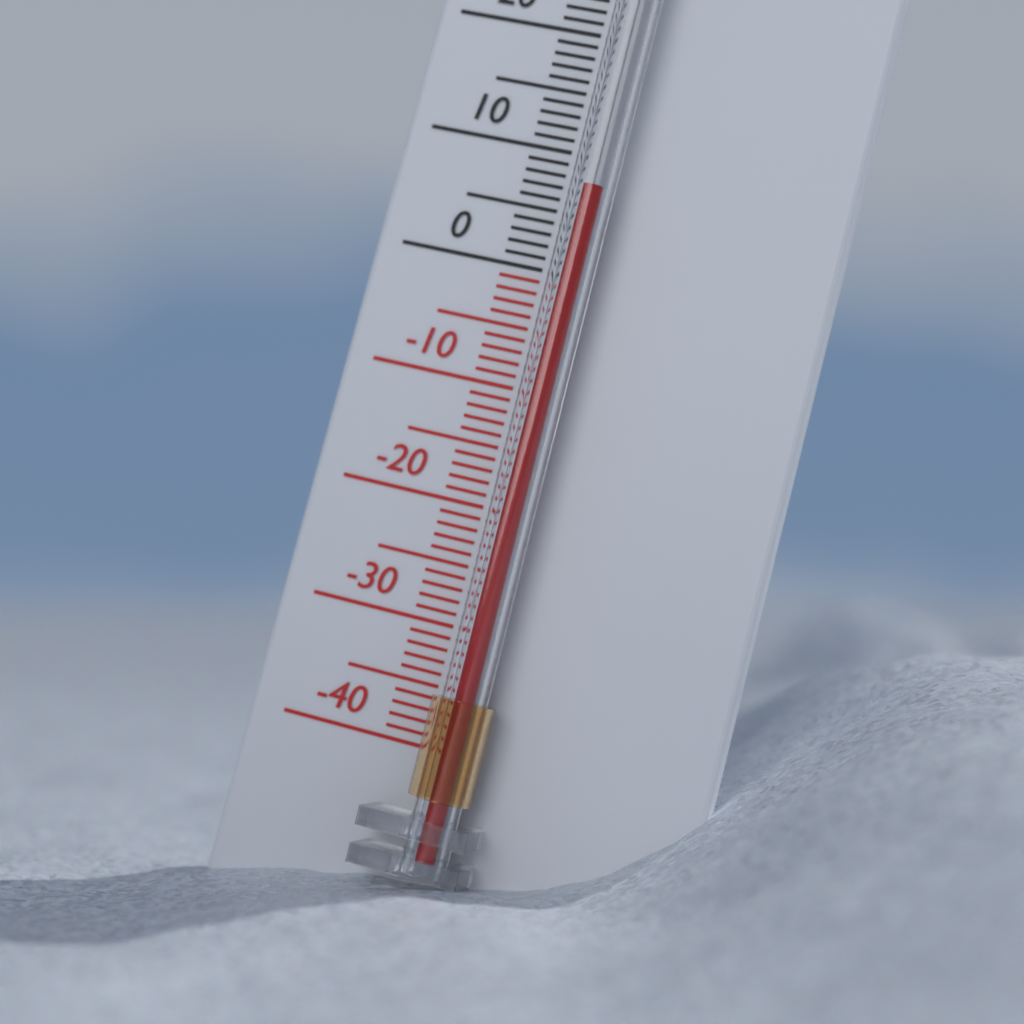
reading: 7 °C
